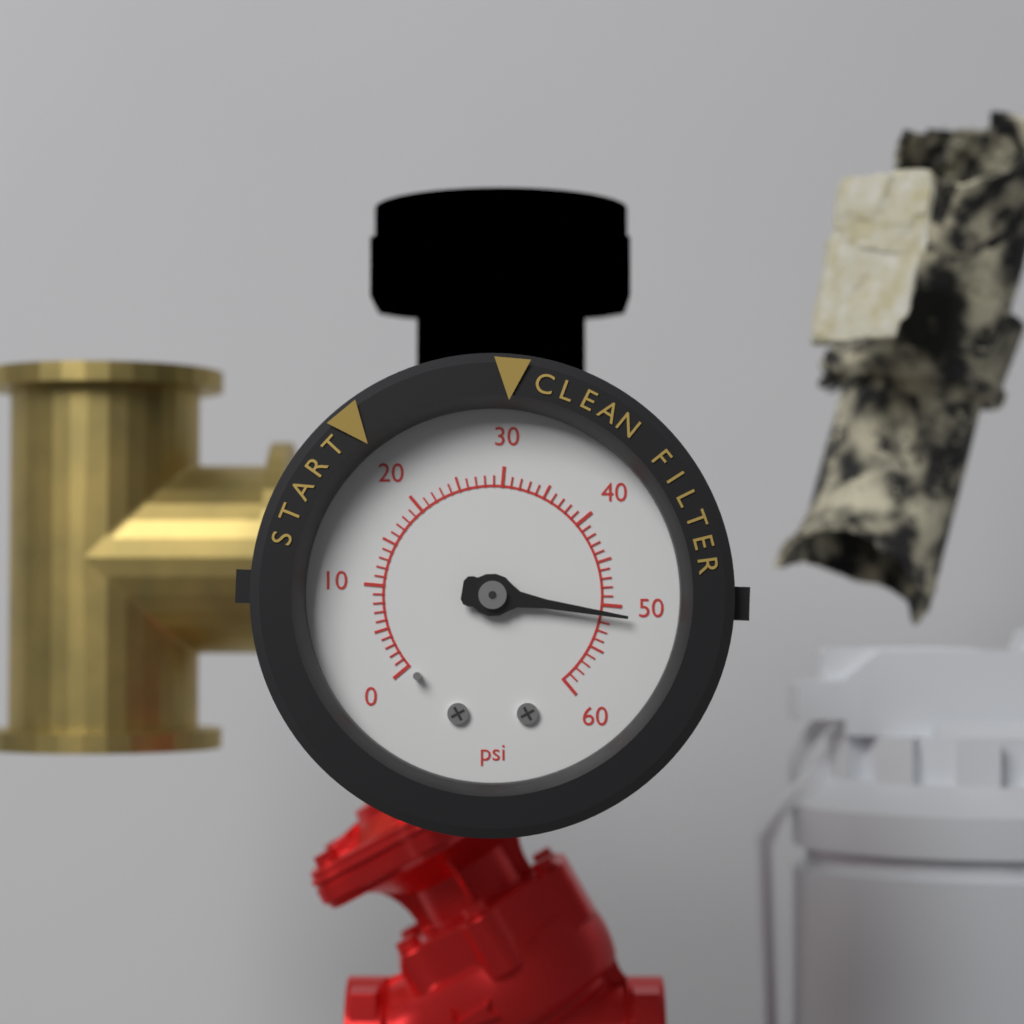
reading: 51 psi
